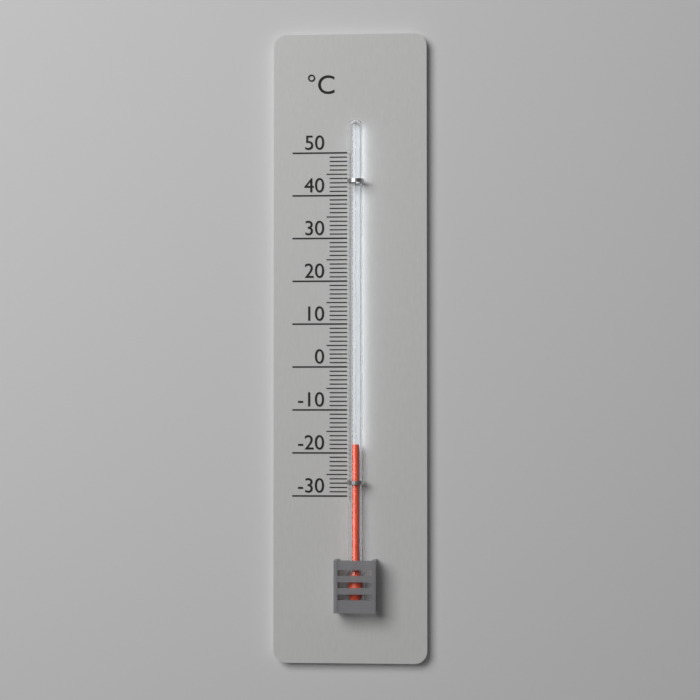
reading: -18 °C
